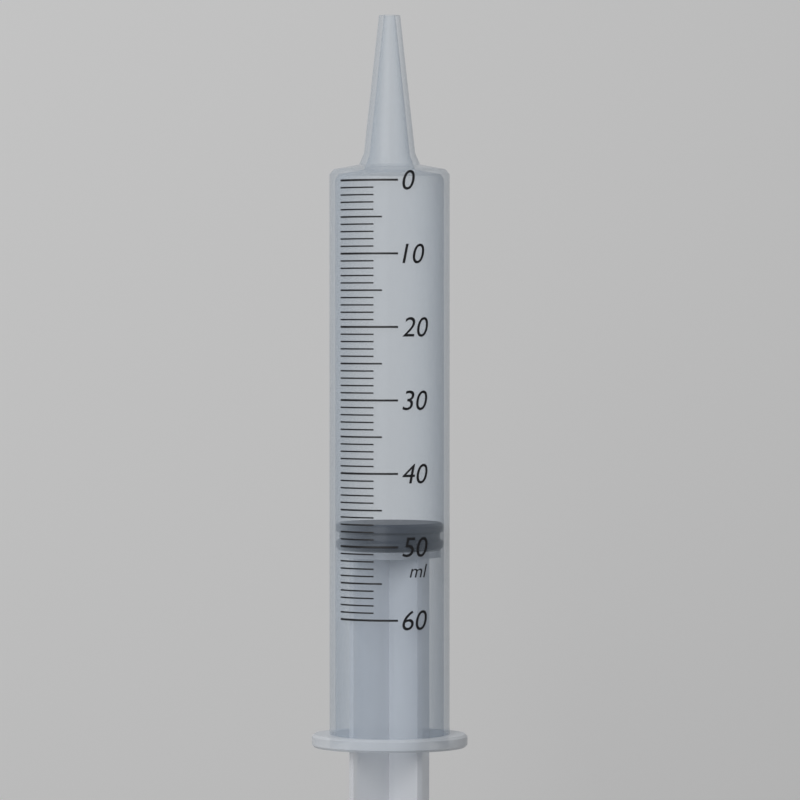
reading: 47 ml
